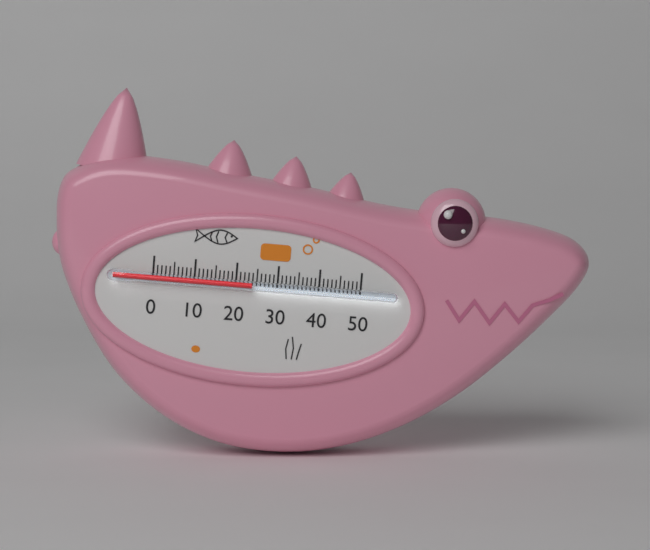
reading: 24 (no unit)
